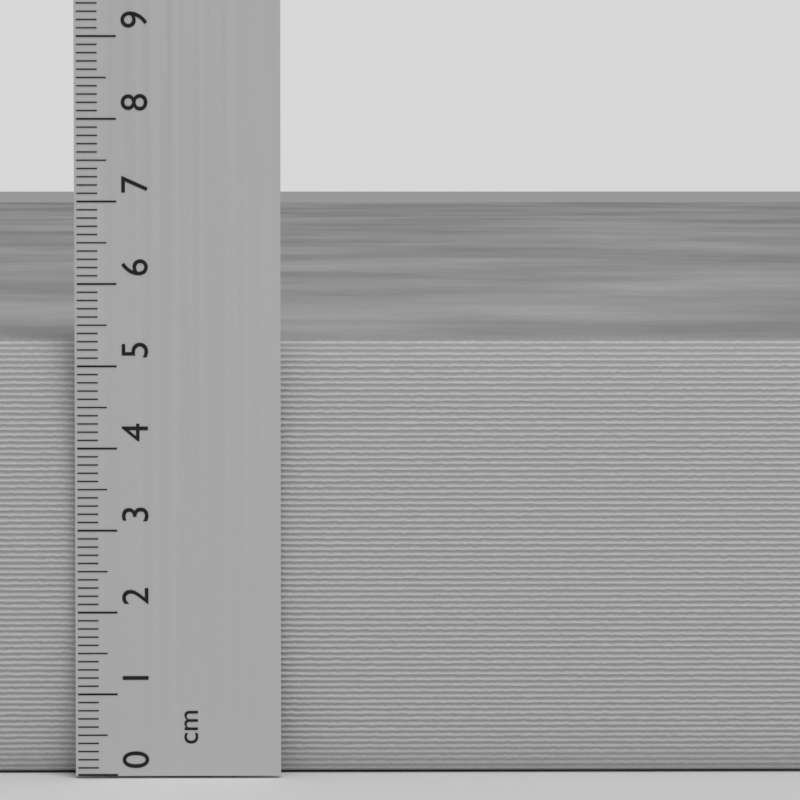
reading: 5.3 cm
